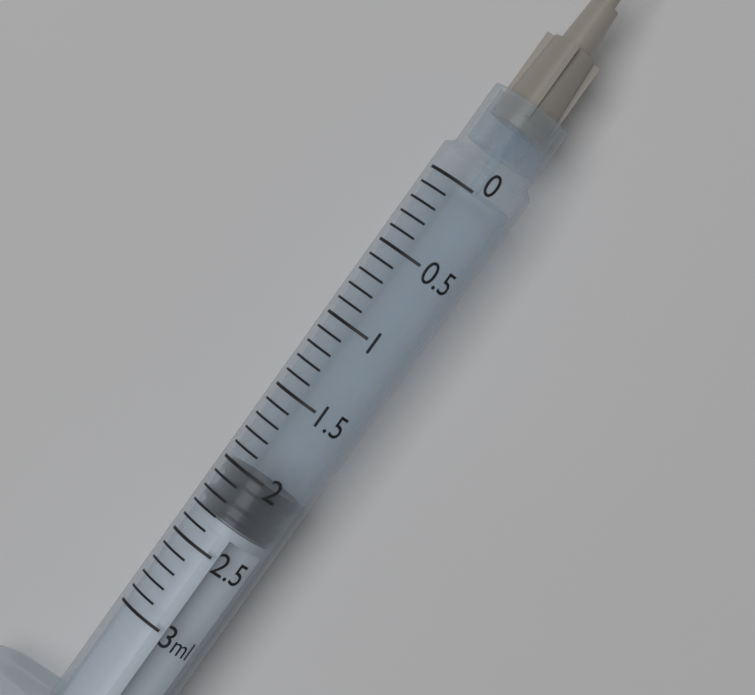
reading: 2.0 ml
